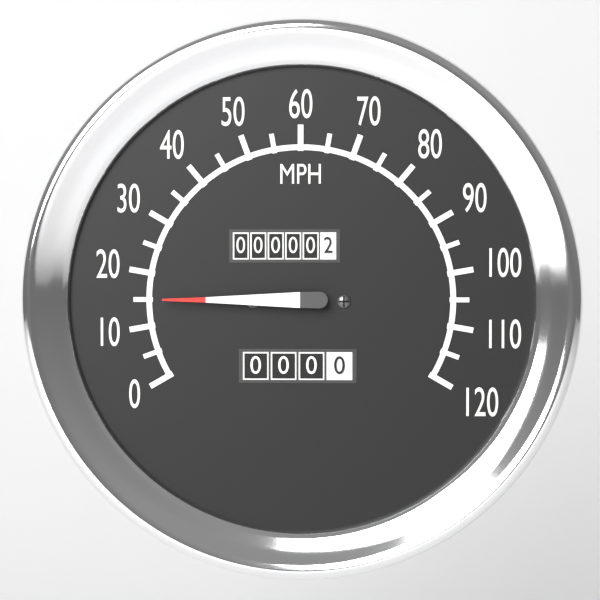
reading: 15 MPH
